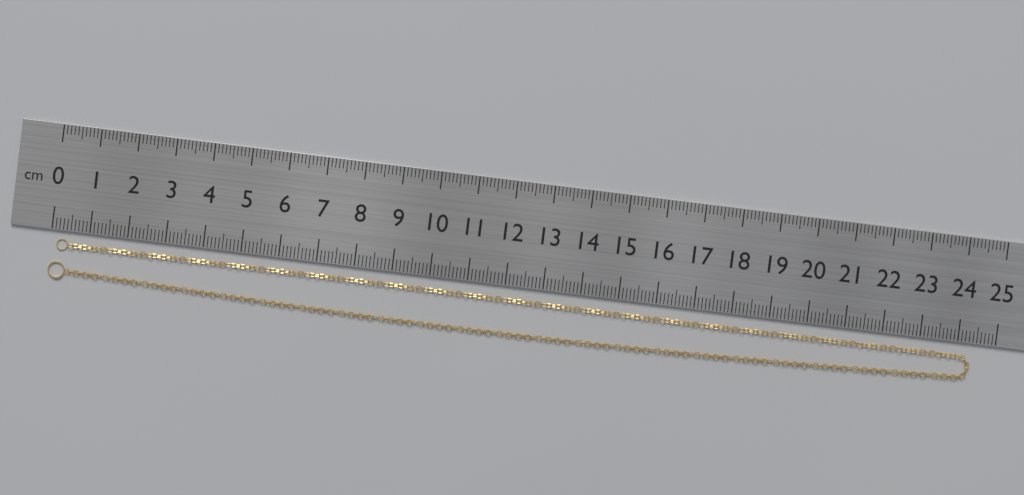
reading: 24.4 cm
